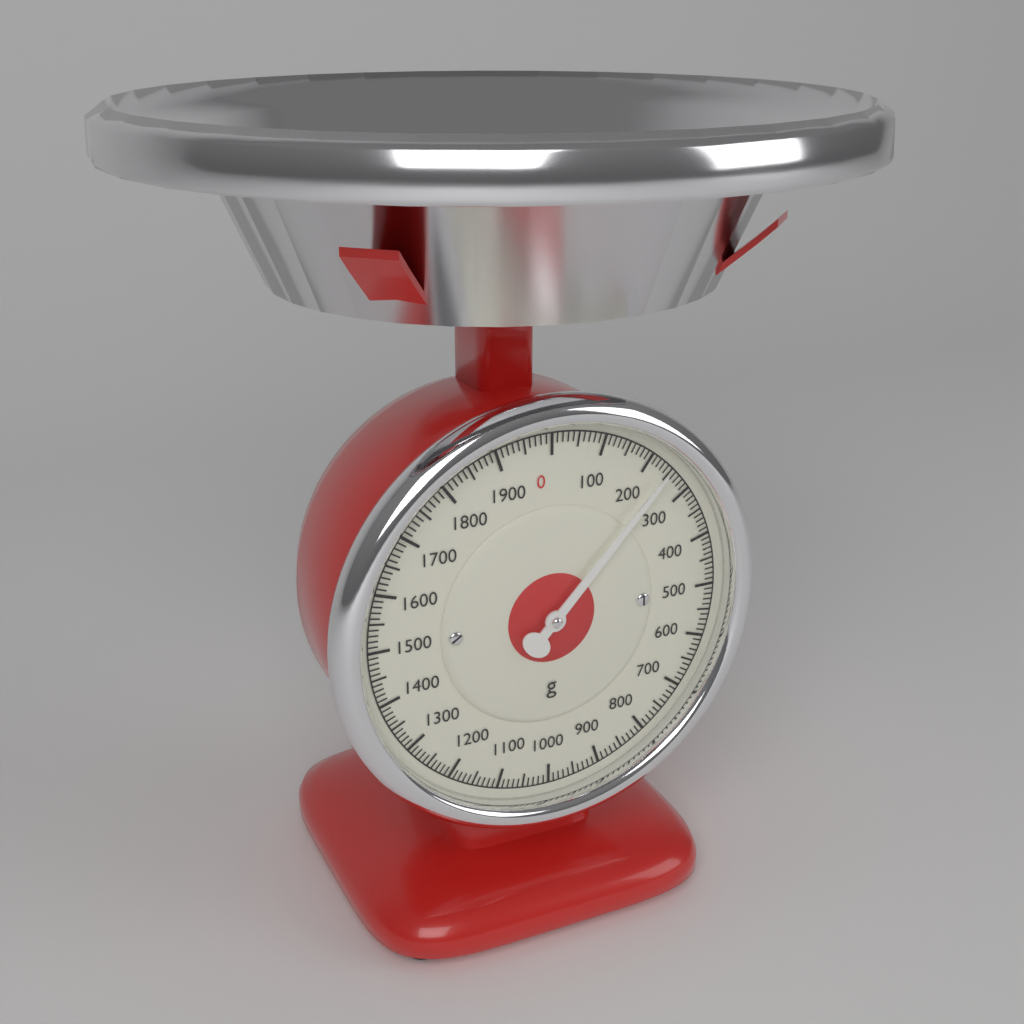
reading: 240 g
